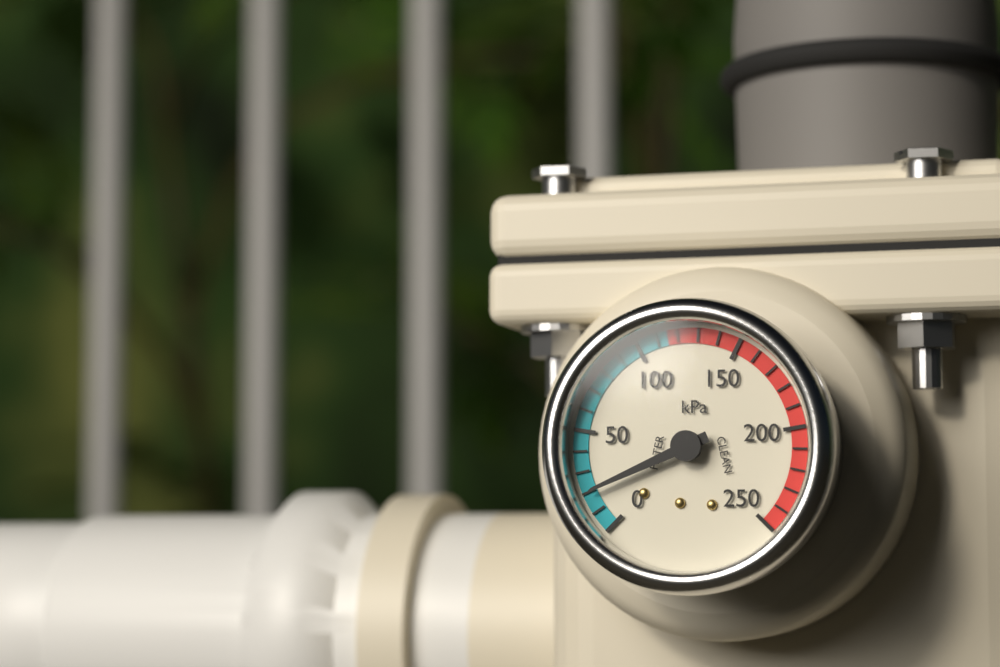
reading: 20 kPa
